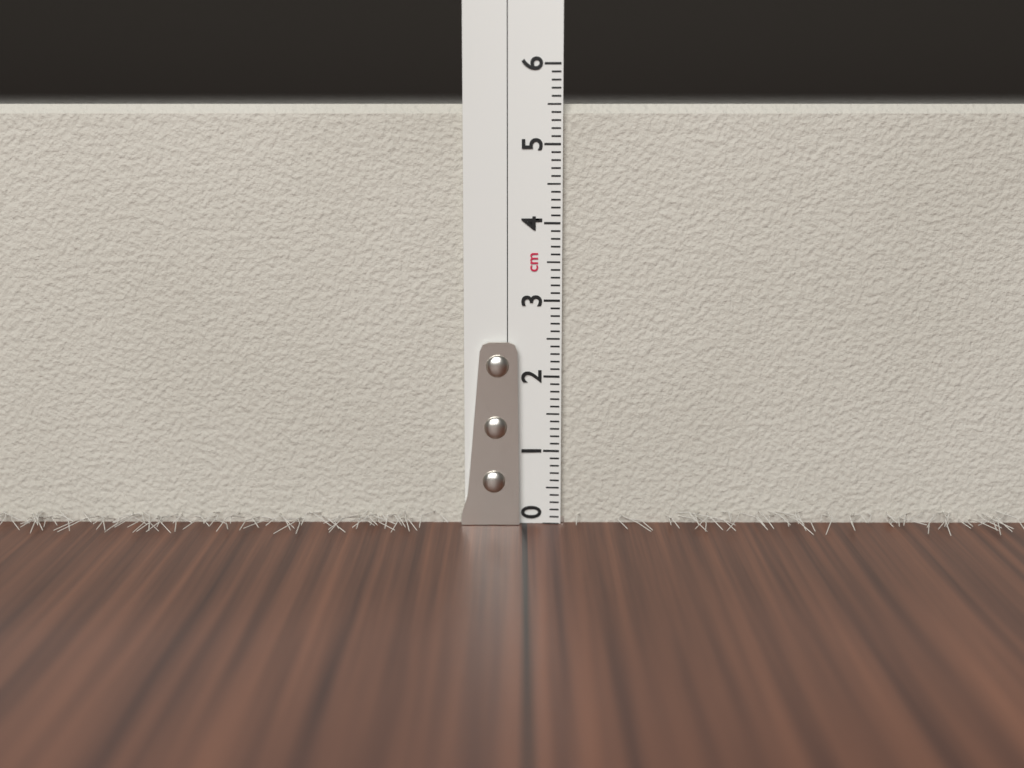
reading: 5.5 cm
